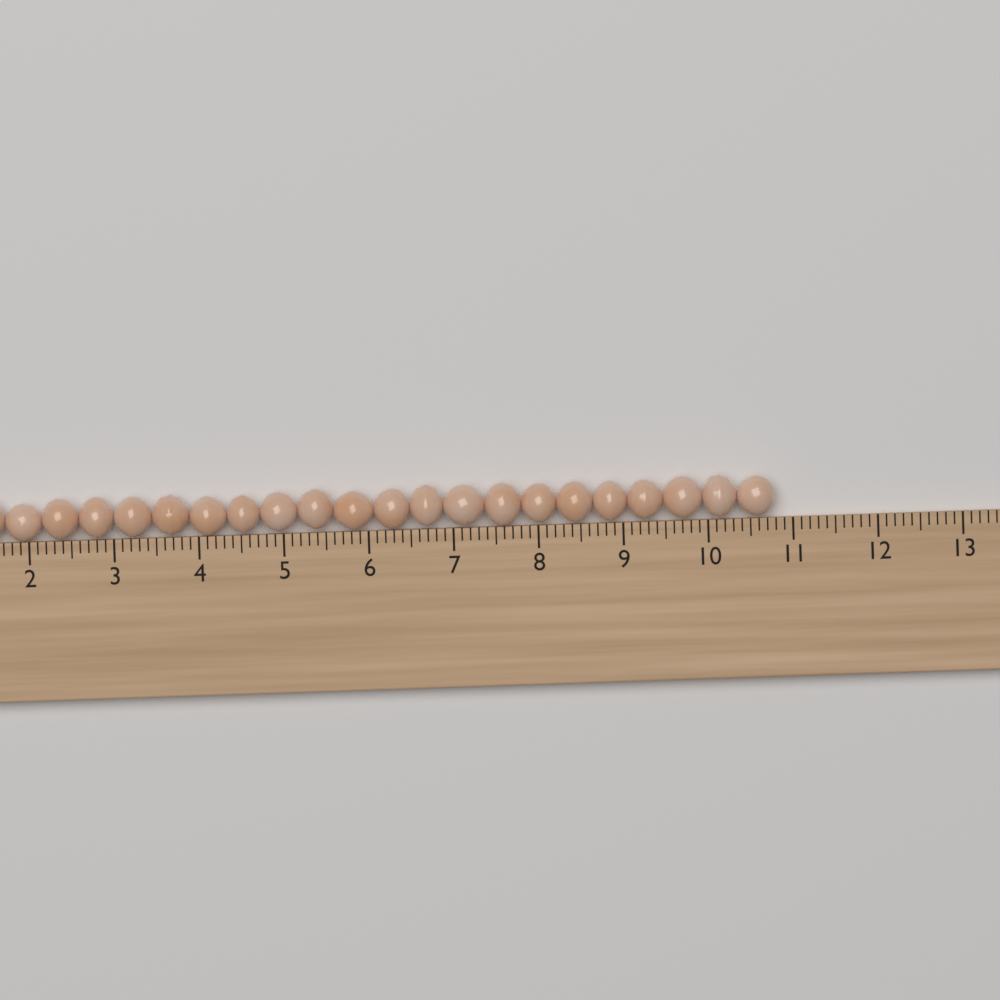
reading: 10.8 cm
